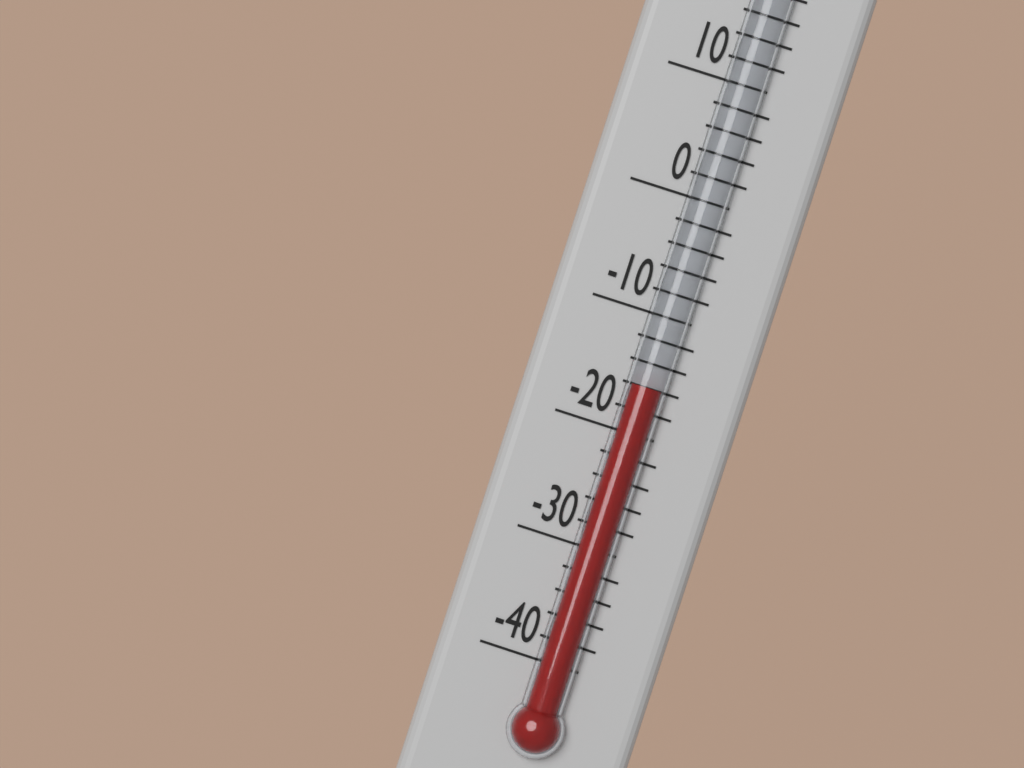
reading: -16 °F
